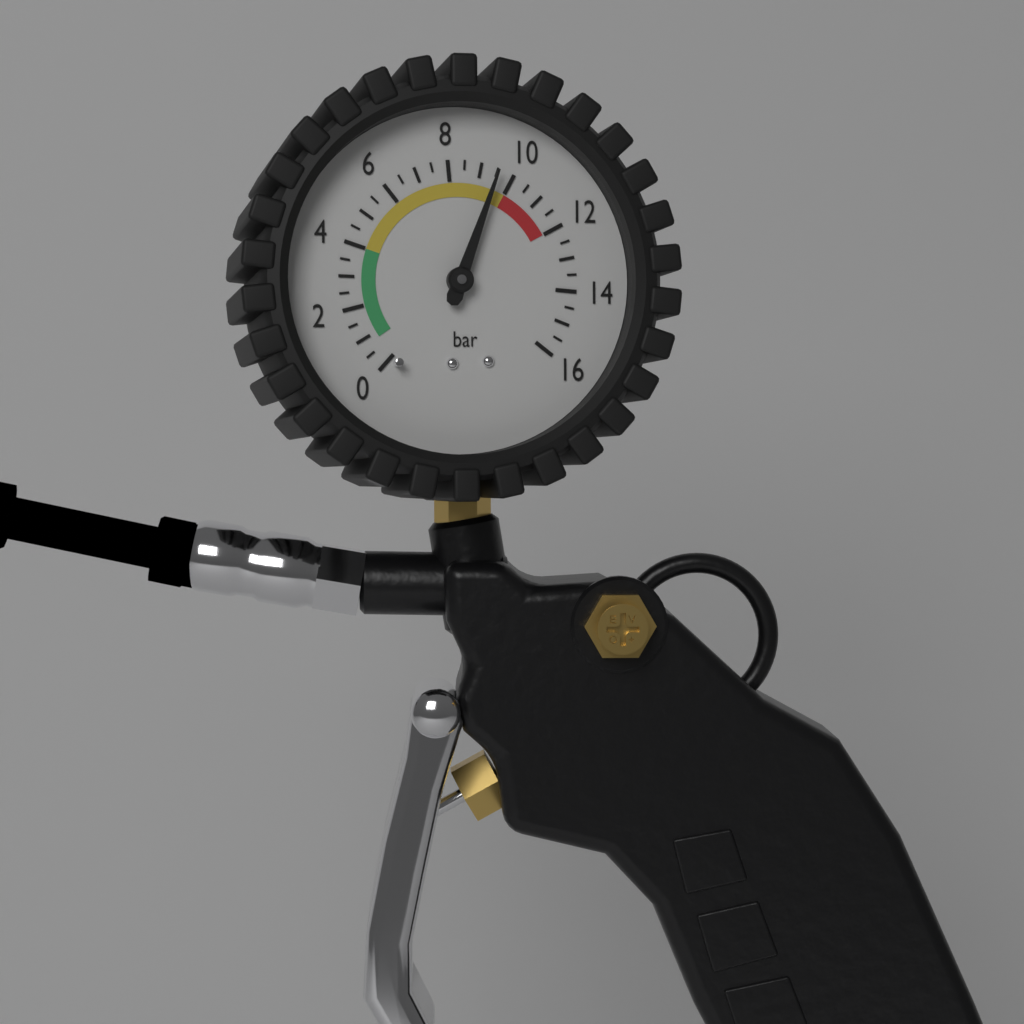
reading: 9.5 bar
